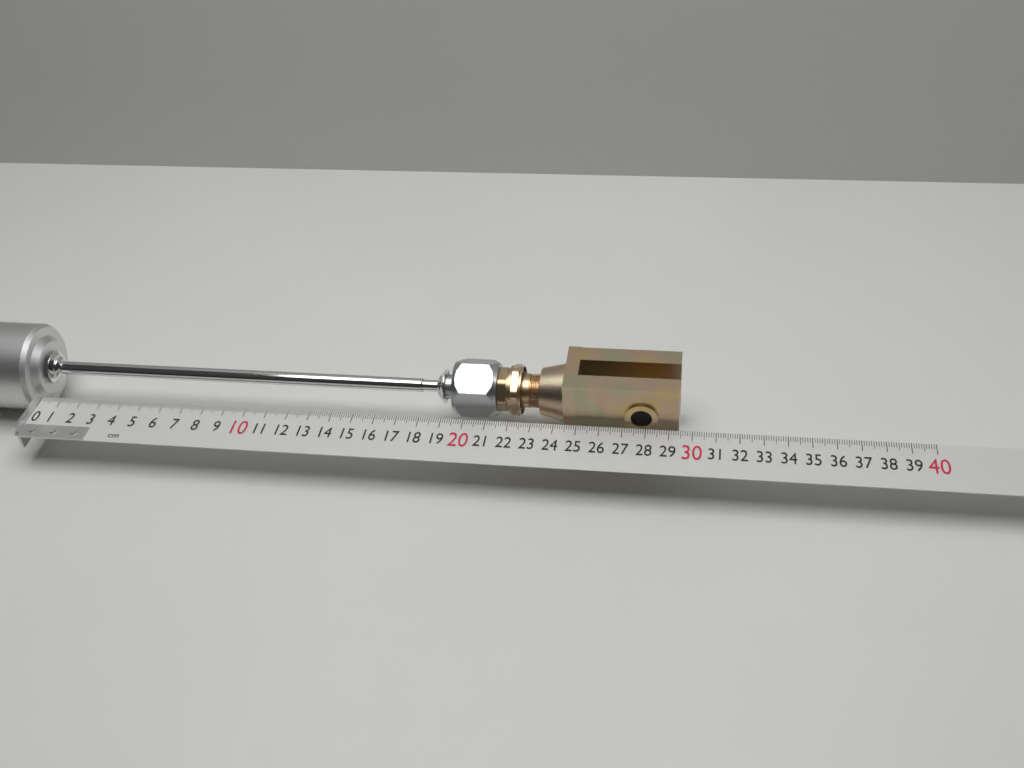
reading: 29.4 cm
